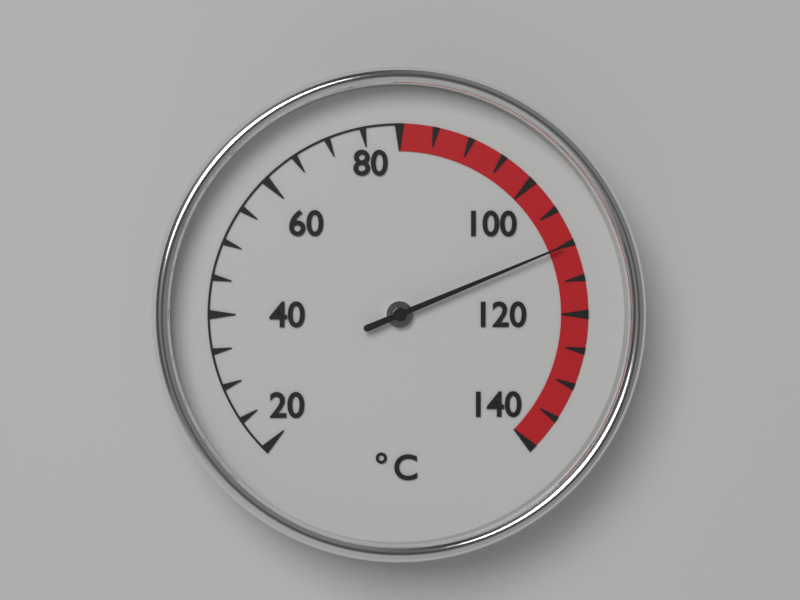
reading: 110 °C
